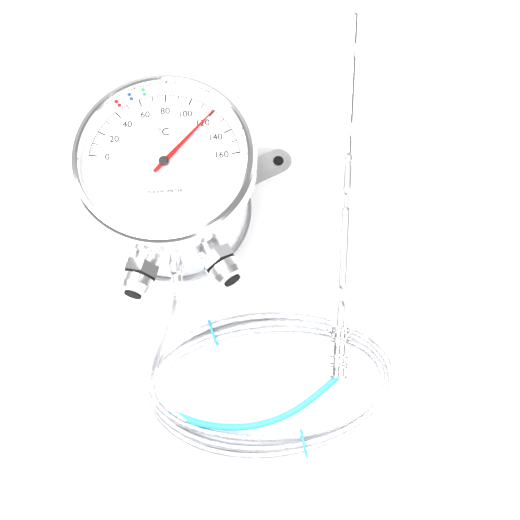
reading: 120 °C
